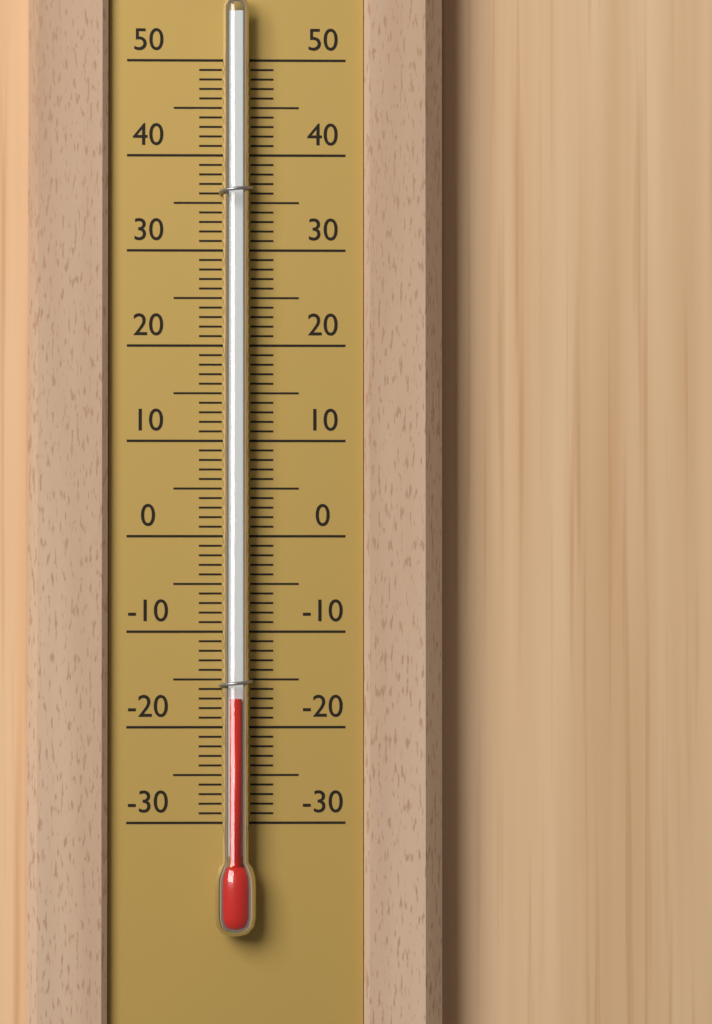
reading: -17 (no unit)
